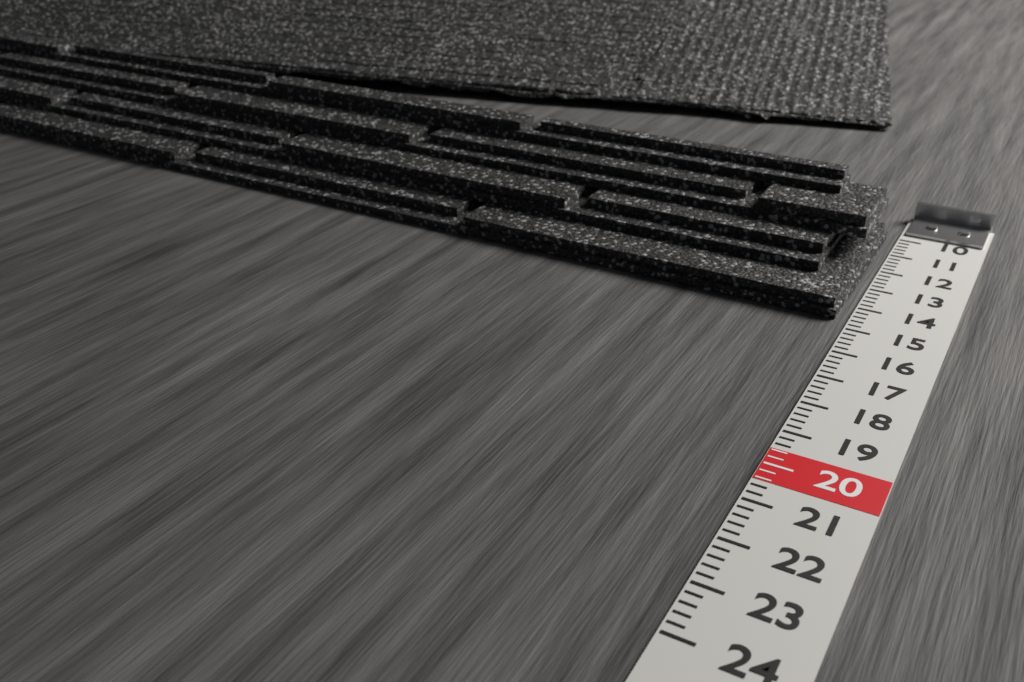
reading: 14.6 (no unit)
